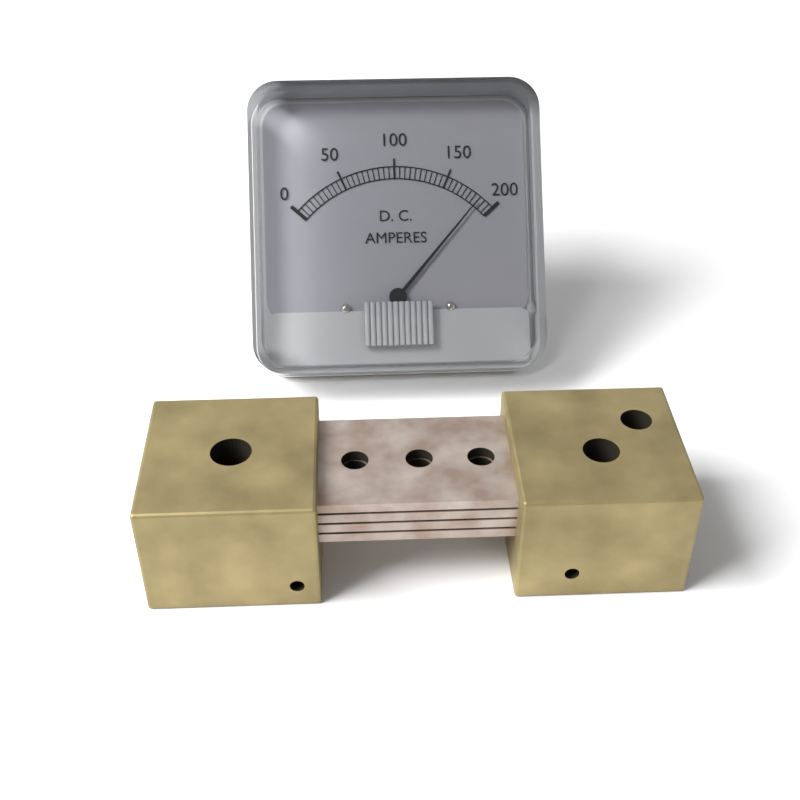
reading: 185 A
